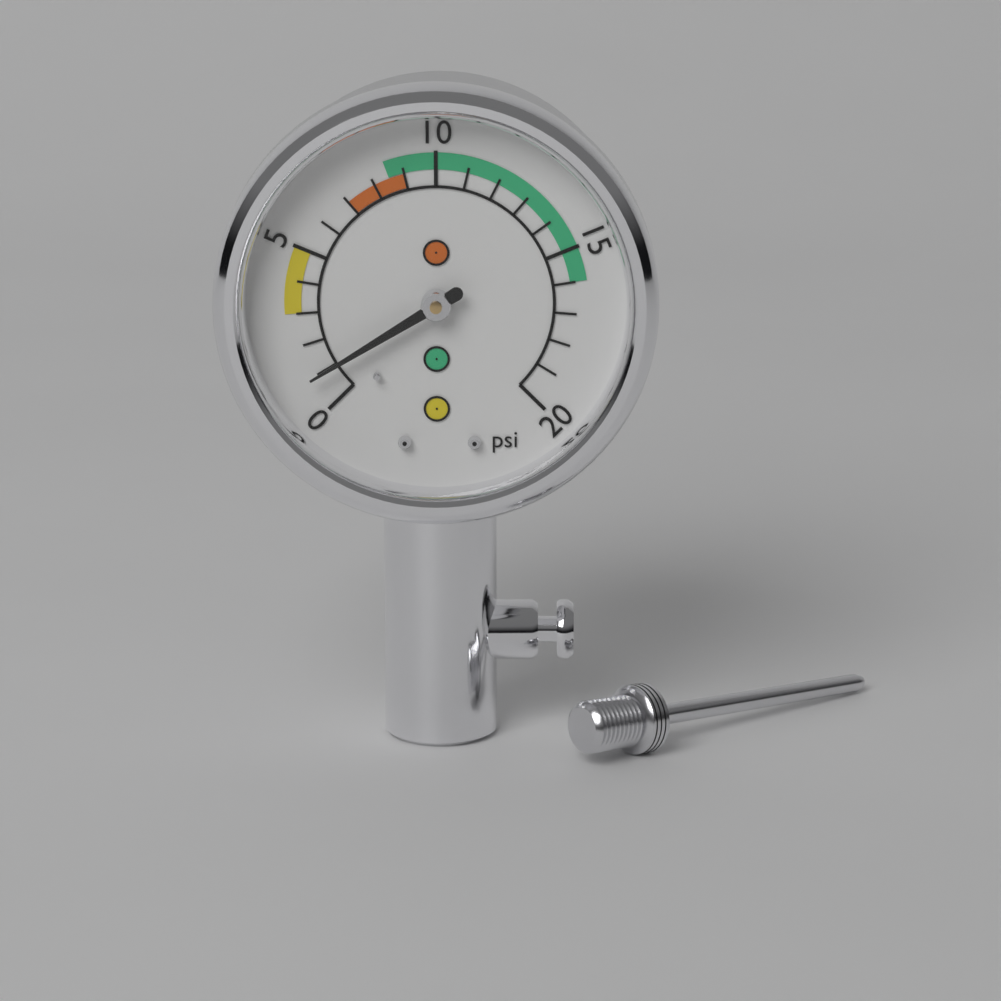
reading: 1 psi
